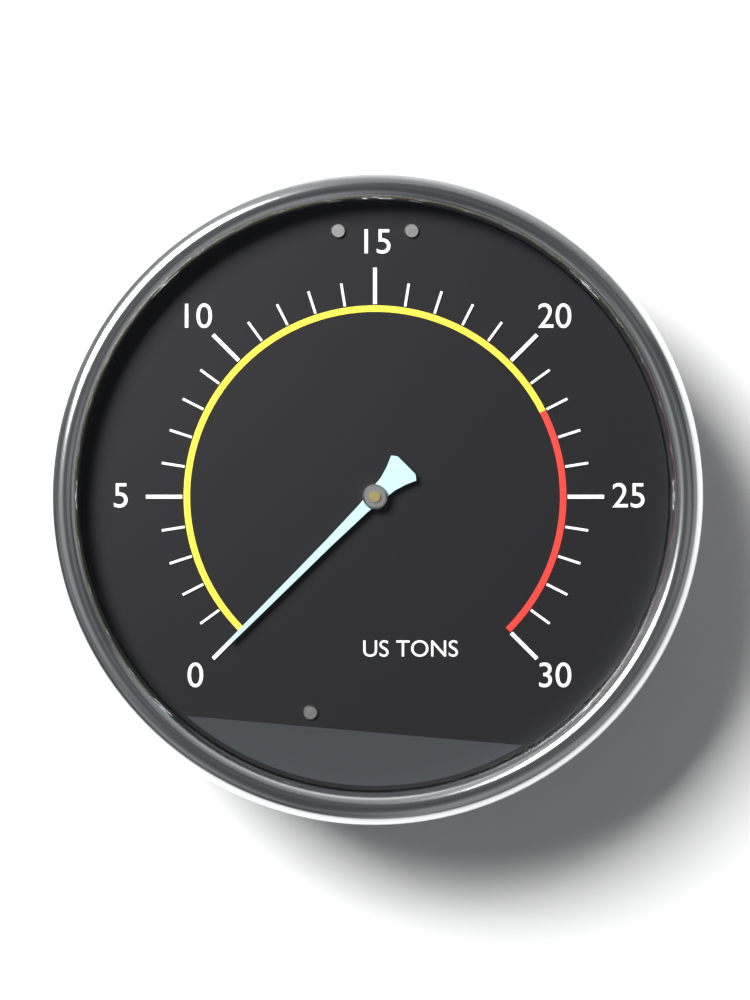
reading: 0 US tons
